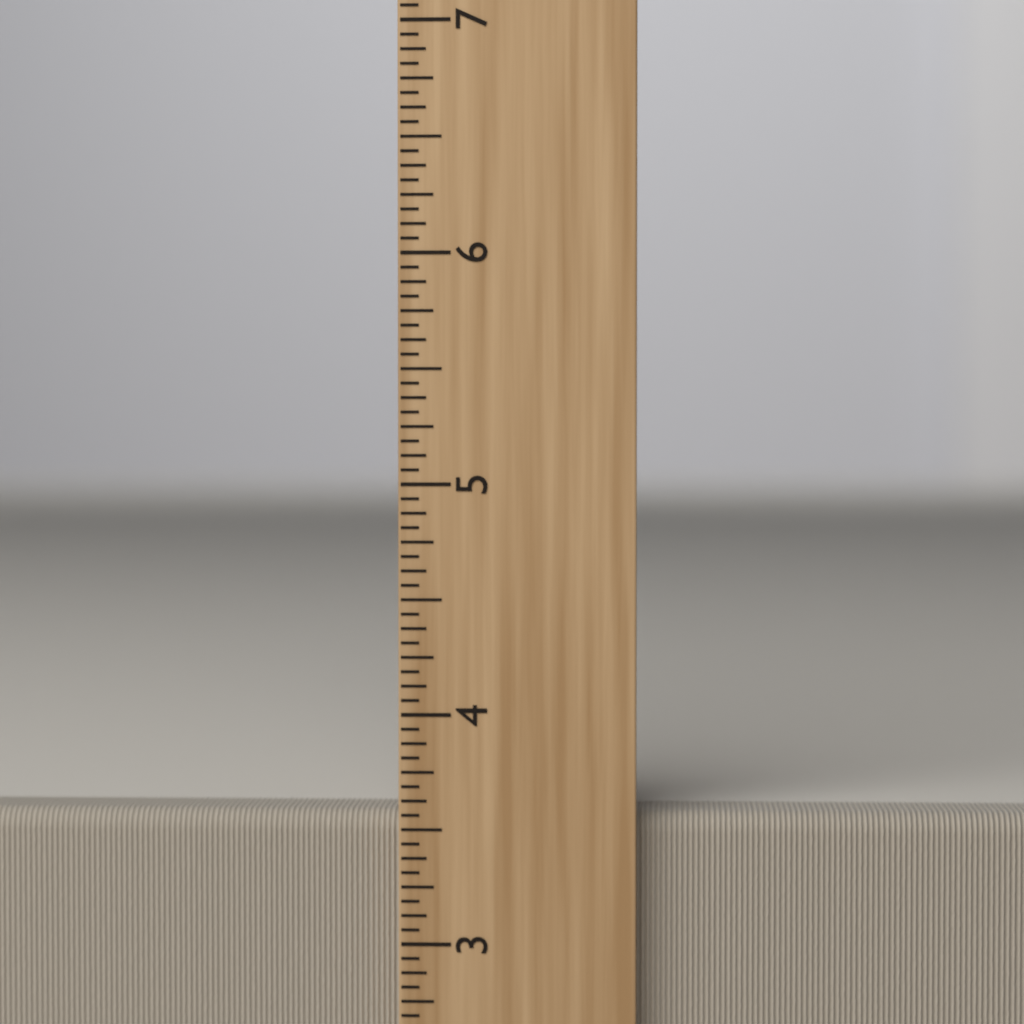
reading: 3.5625 inch
